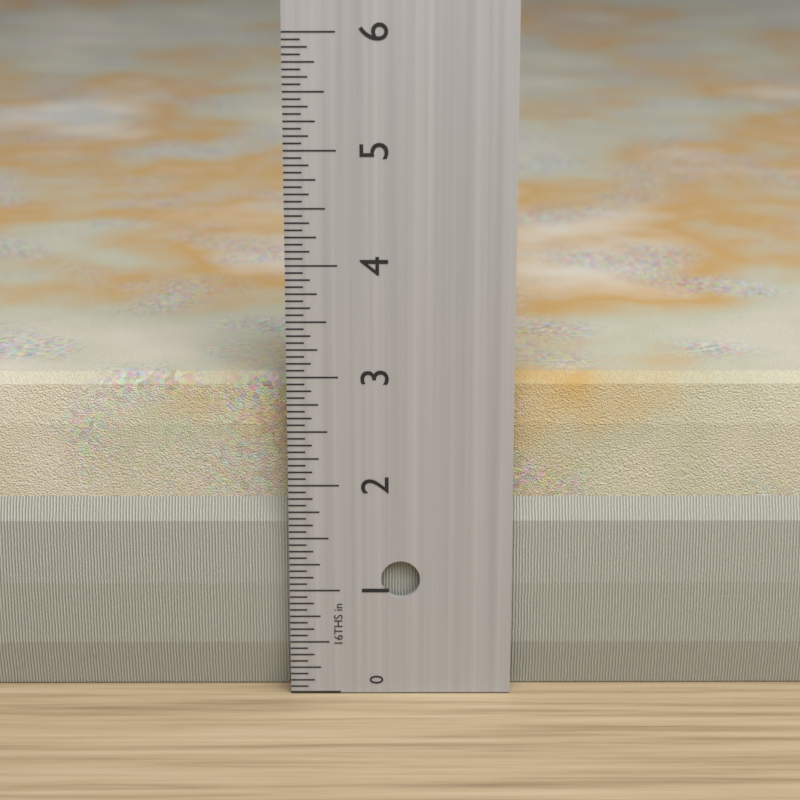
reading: 2.9375 in
